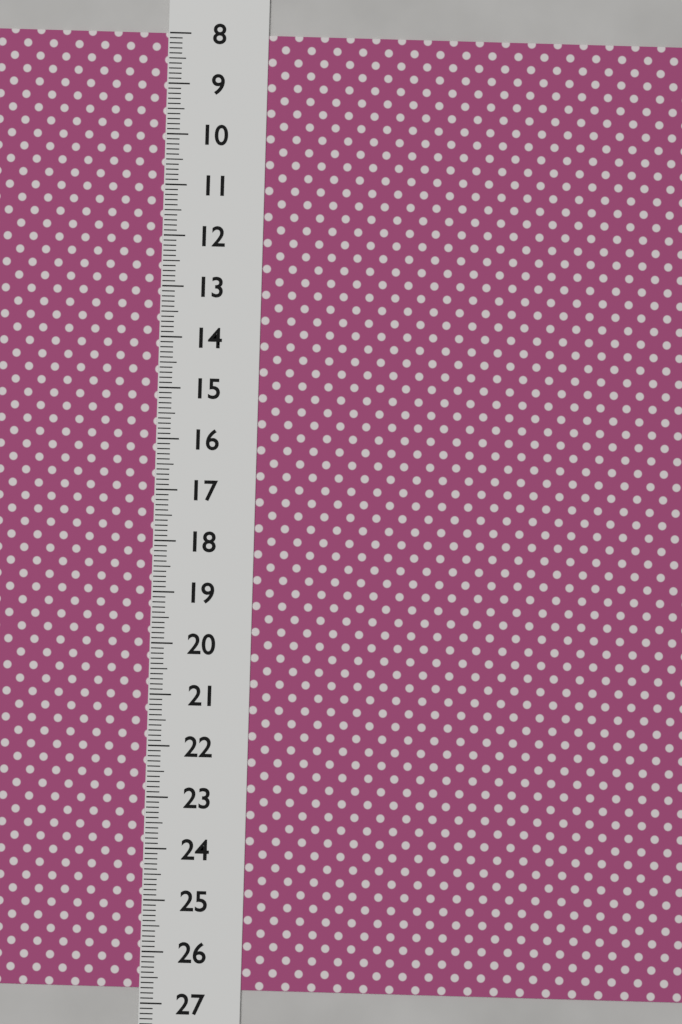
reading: 26.7 (no unit)
